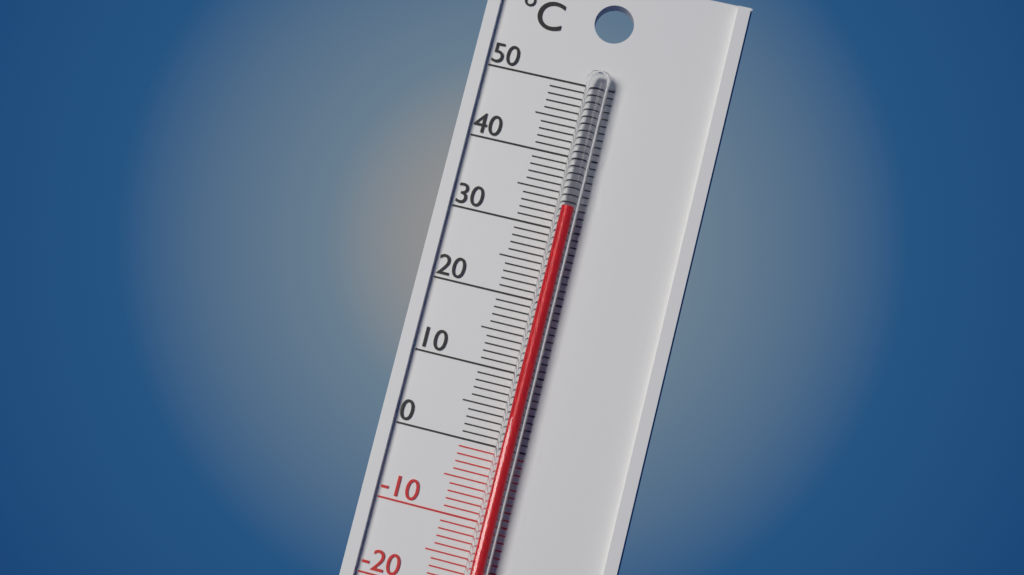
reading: 33 °C
